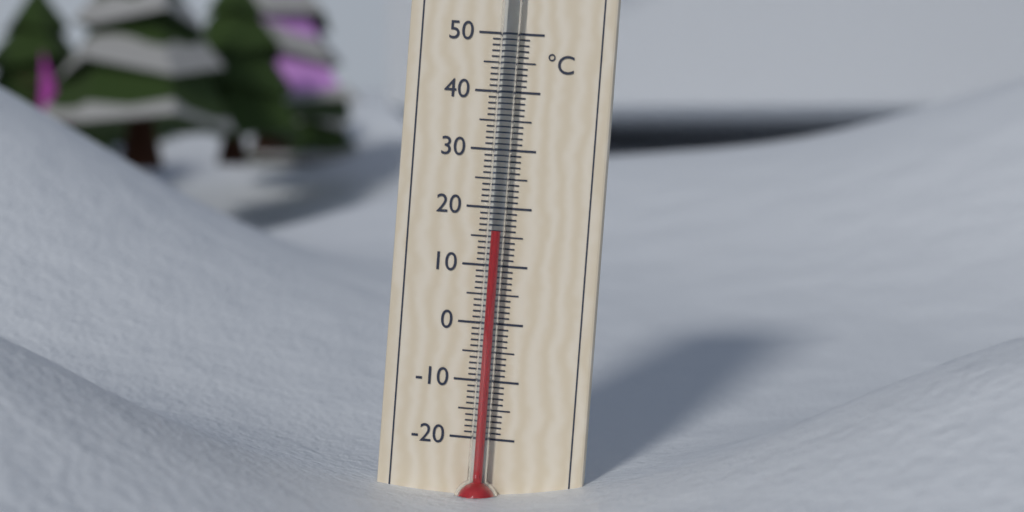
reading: 16 °C
